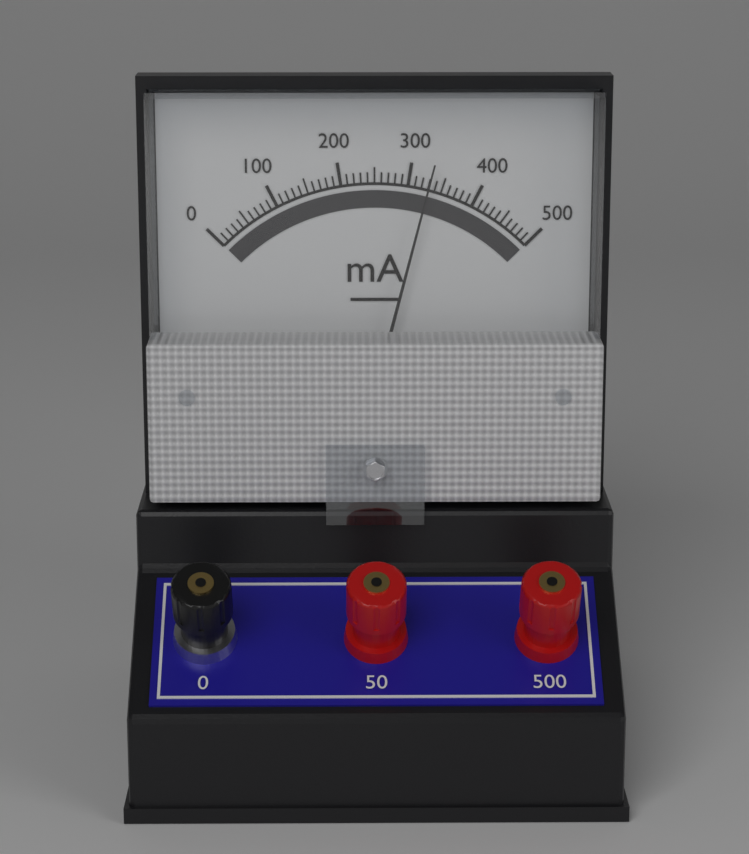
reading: 330 mA
